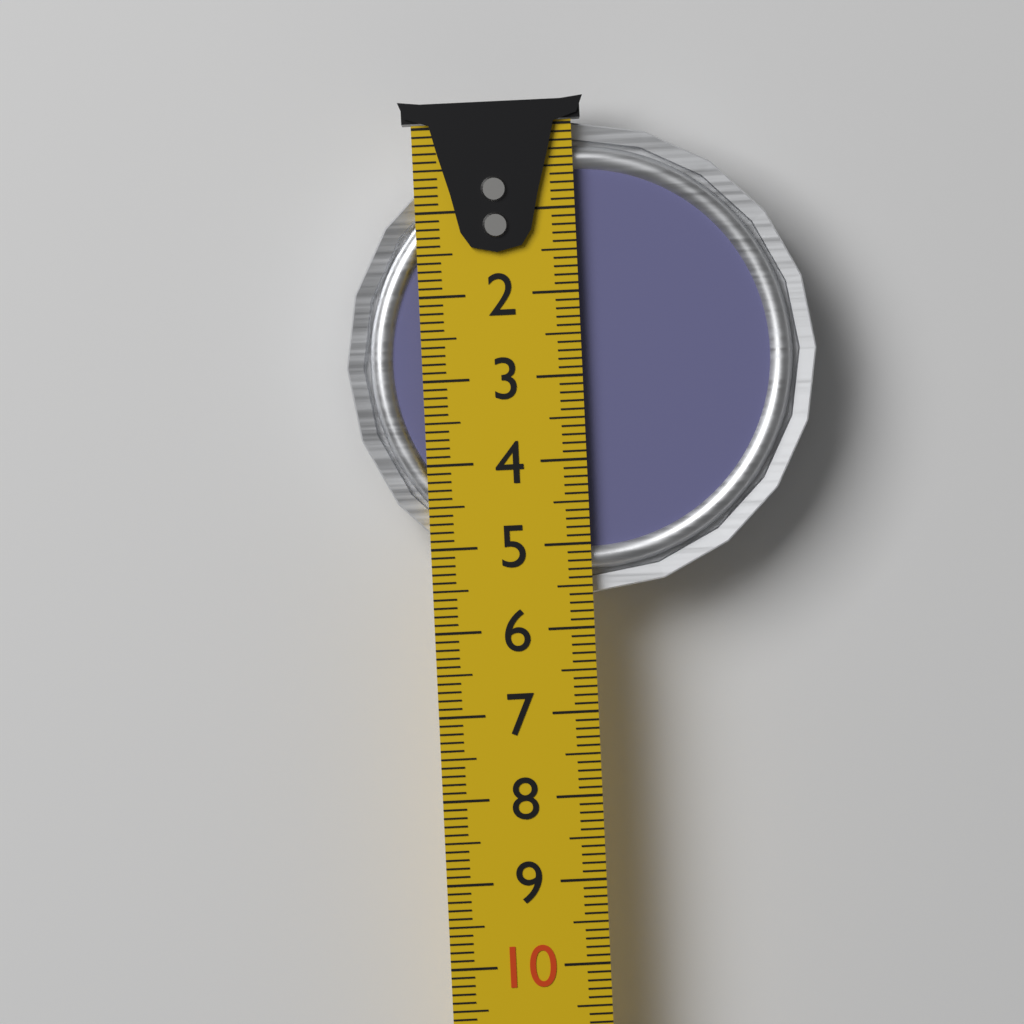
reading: 5.6 cm
